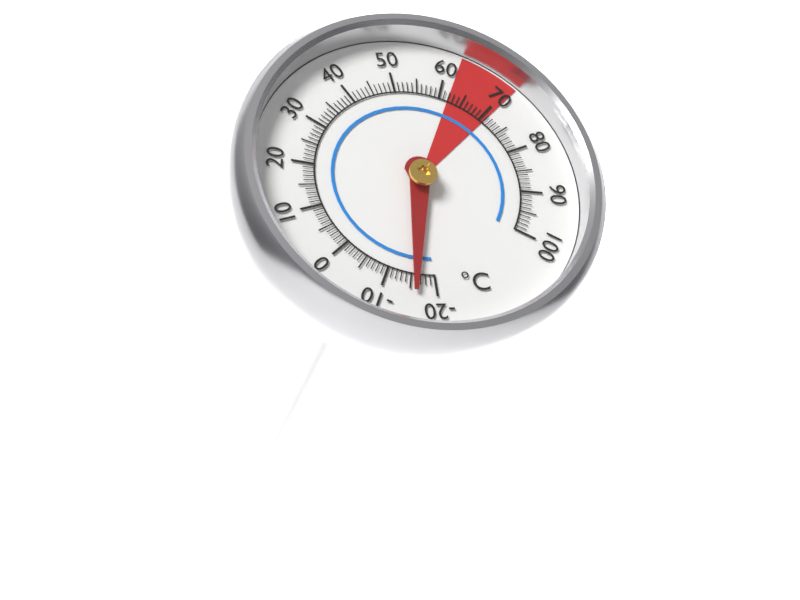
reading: -16 °C
